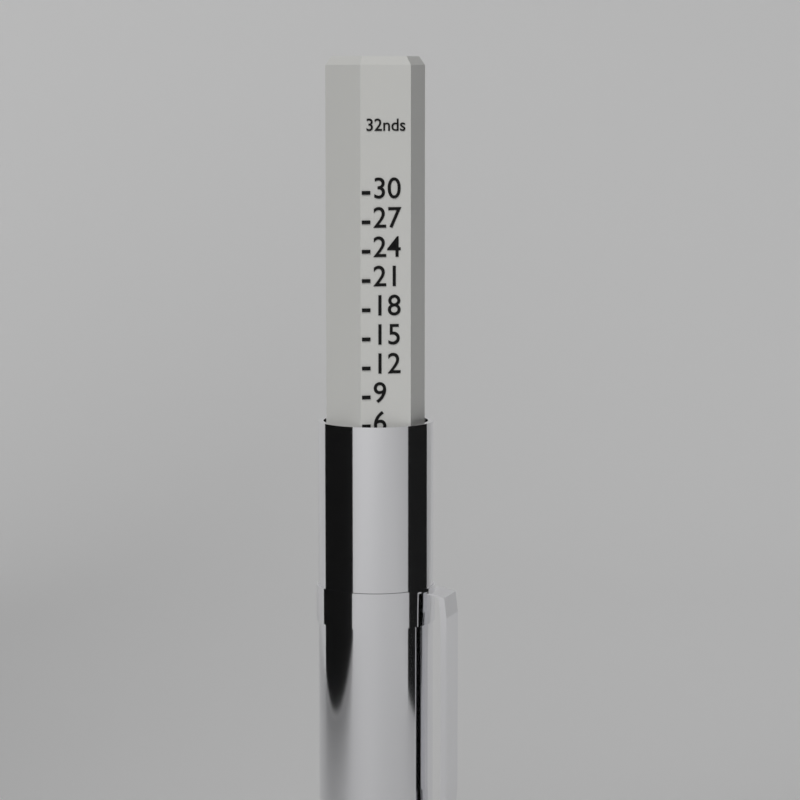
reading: 6 32nds
